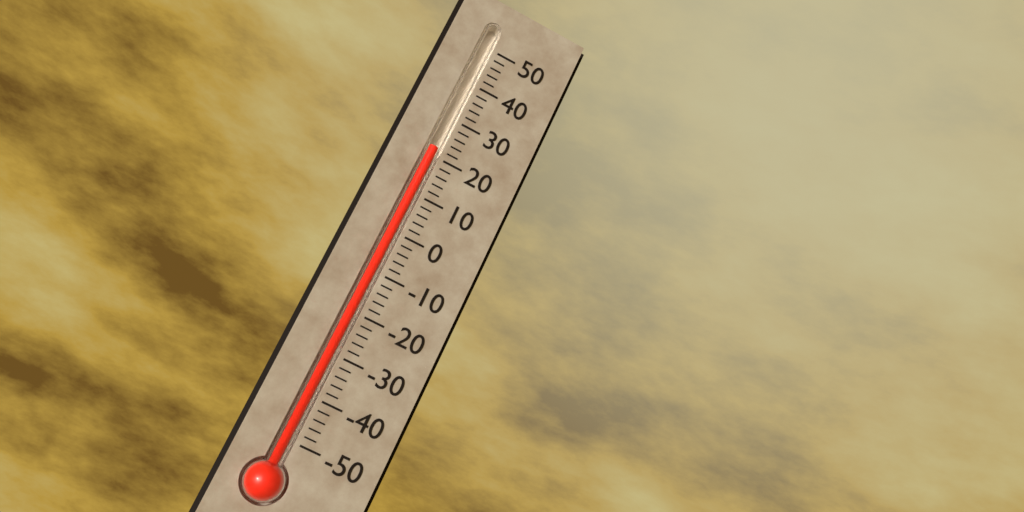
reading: 22 (no unit)
